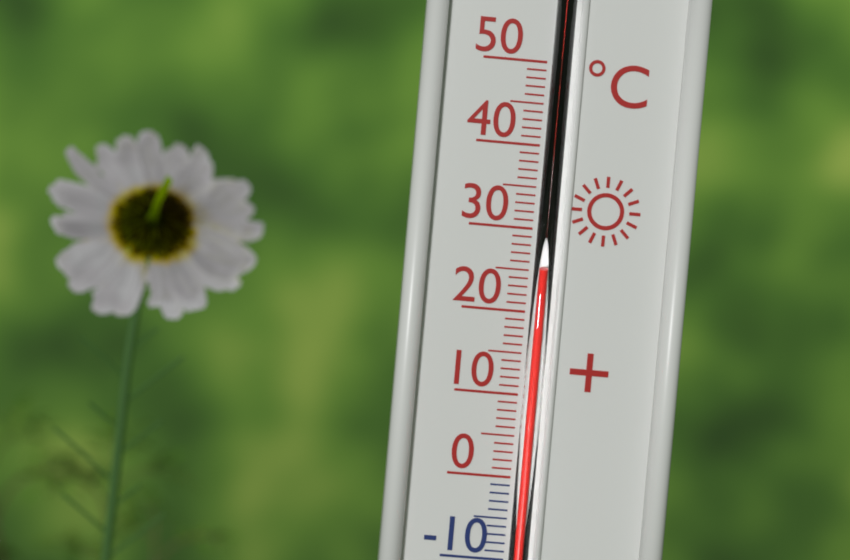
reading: 25 °C
